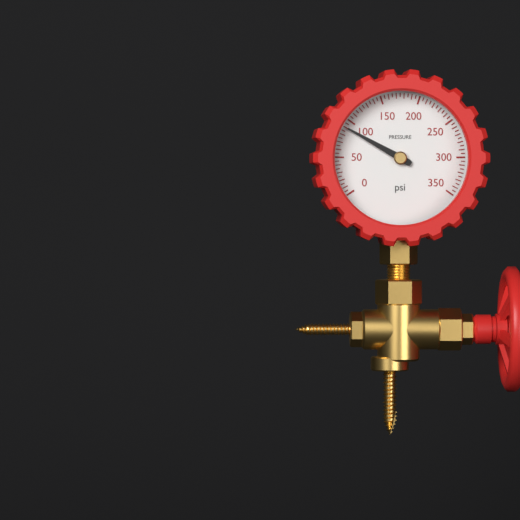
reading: 90 psi
